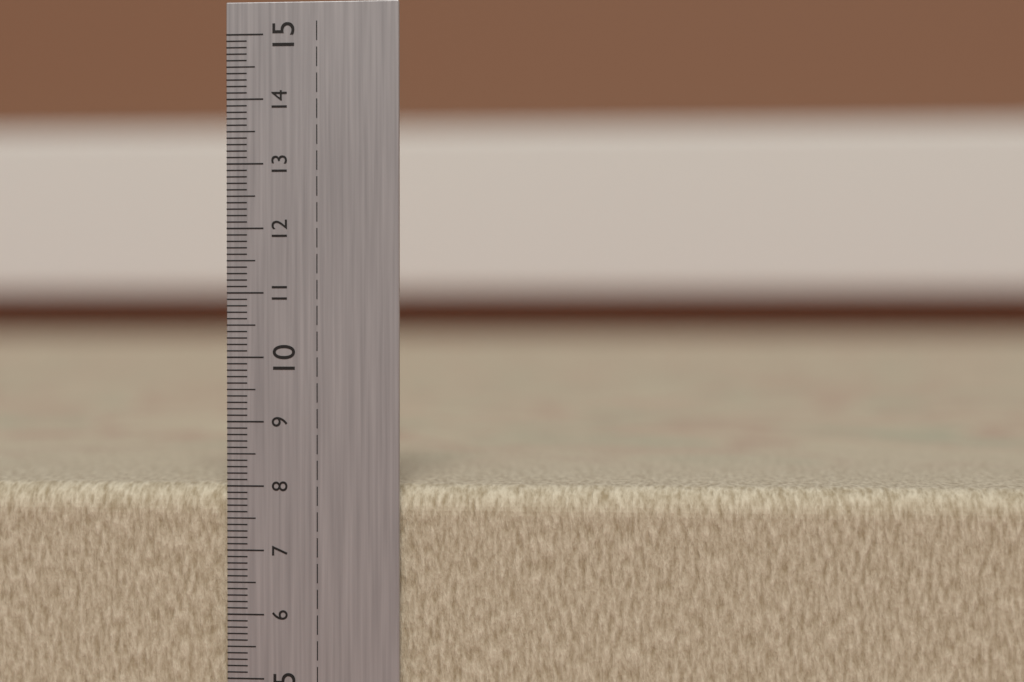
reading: 8.0 cm
